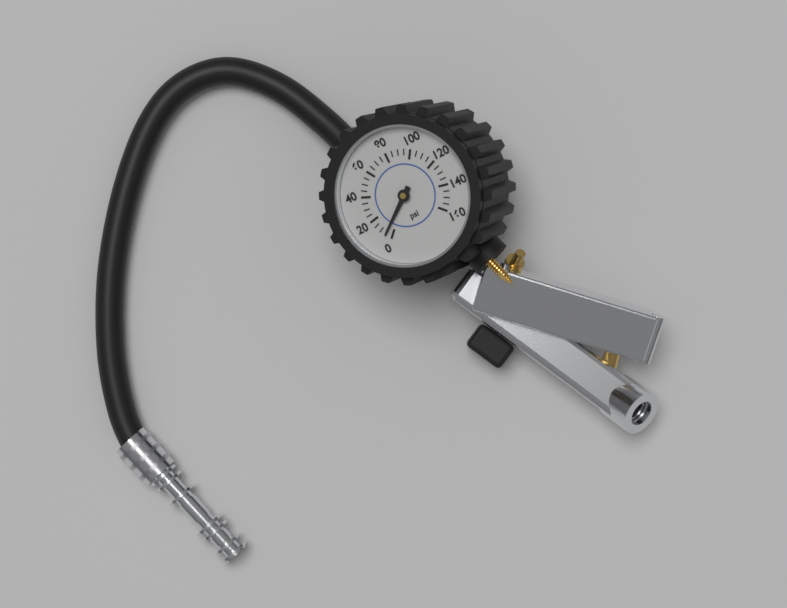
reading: 5 psi
